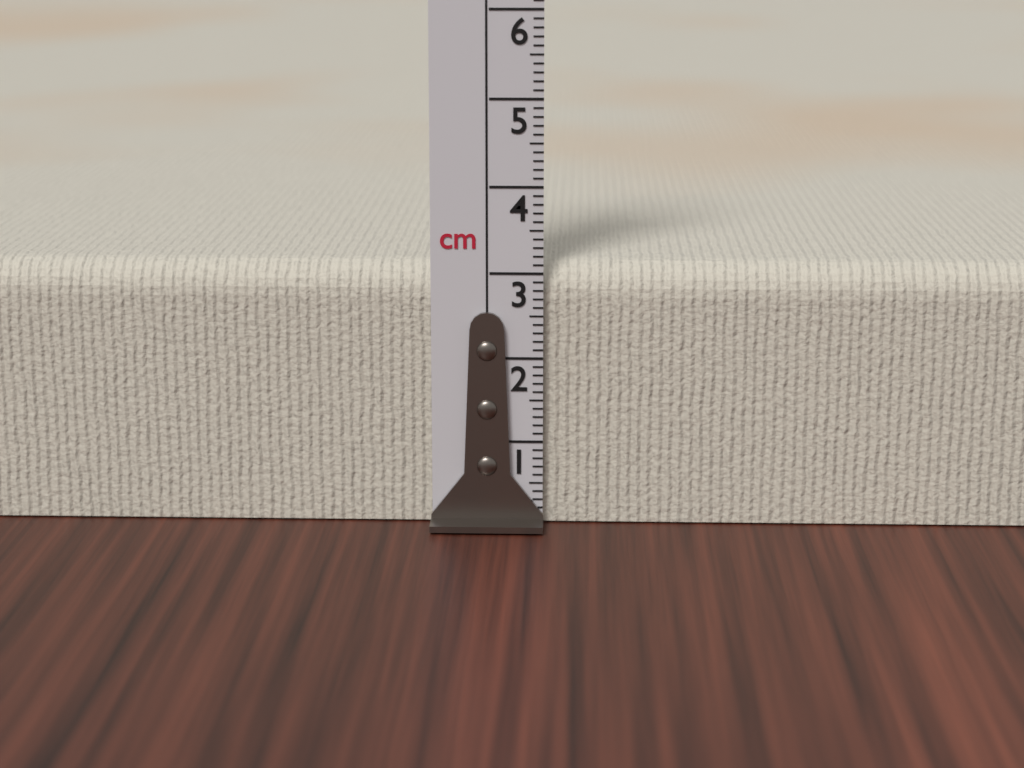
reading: 3.1 cm
